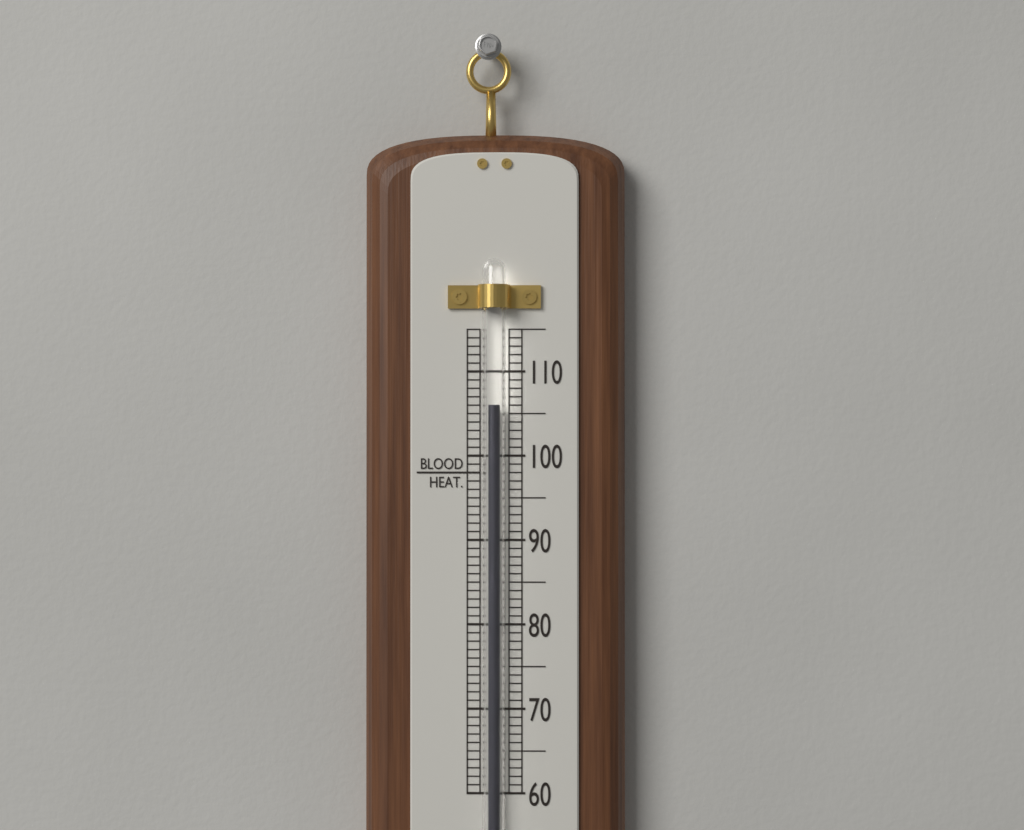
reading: 106 (no unit)
